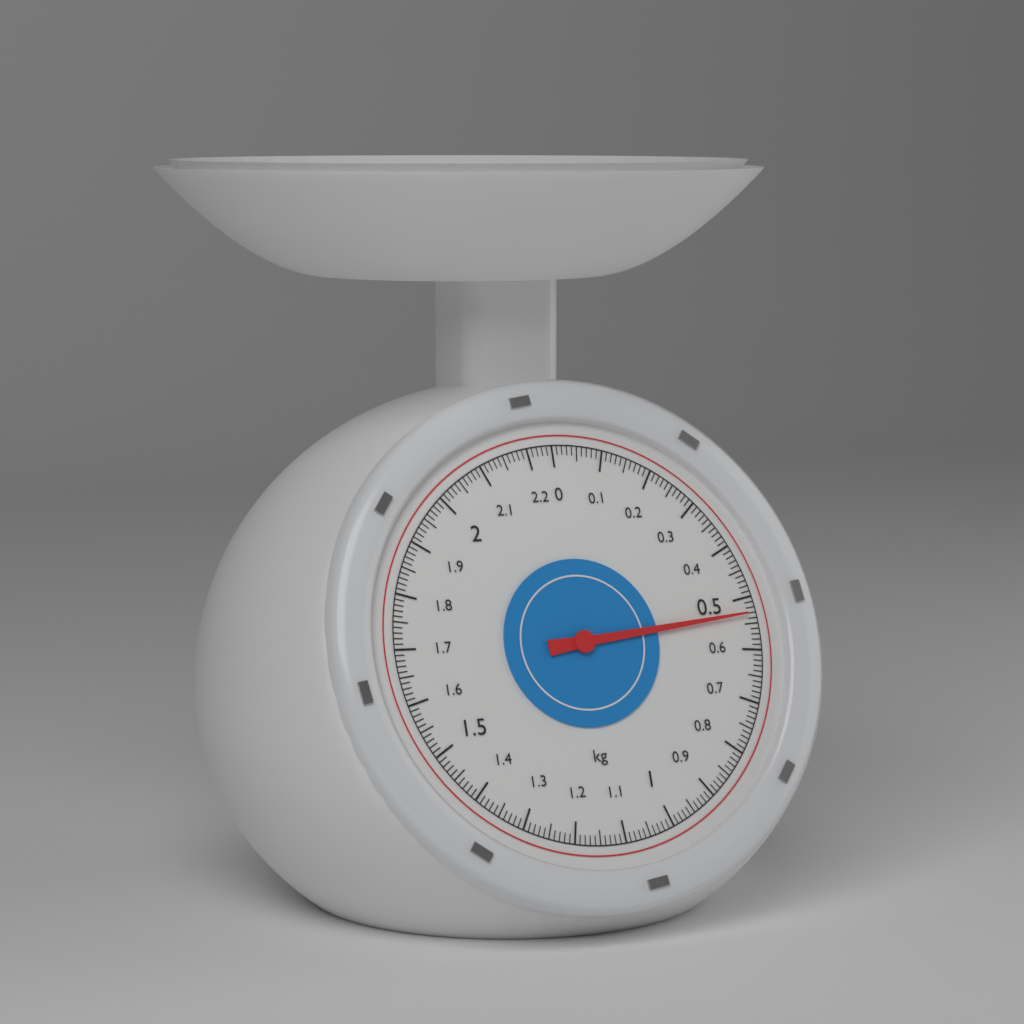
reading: 0.53 kg
